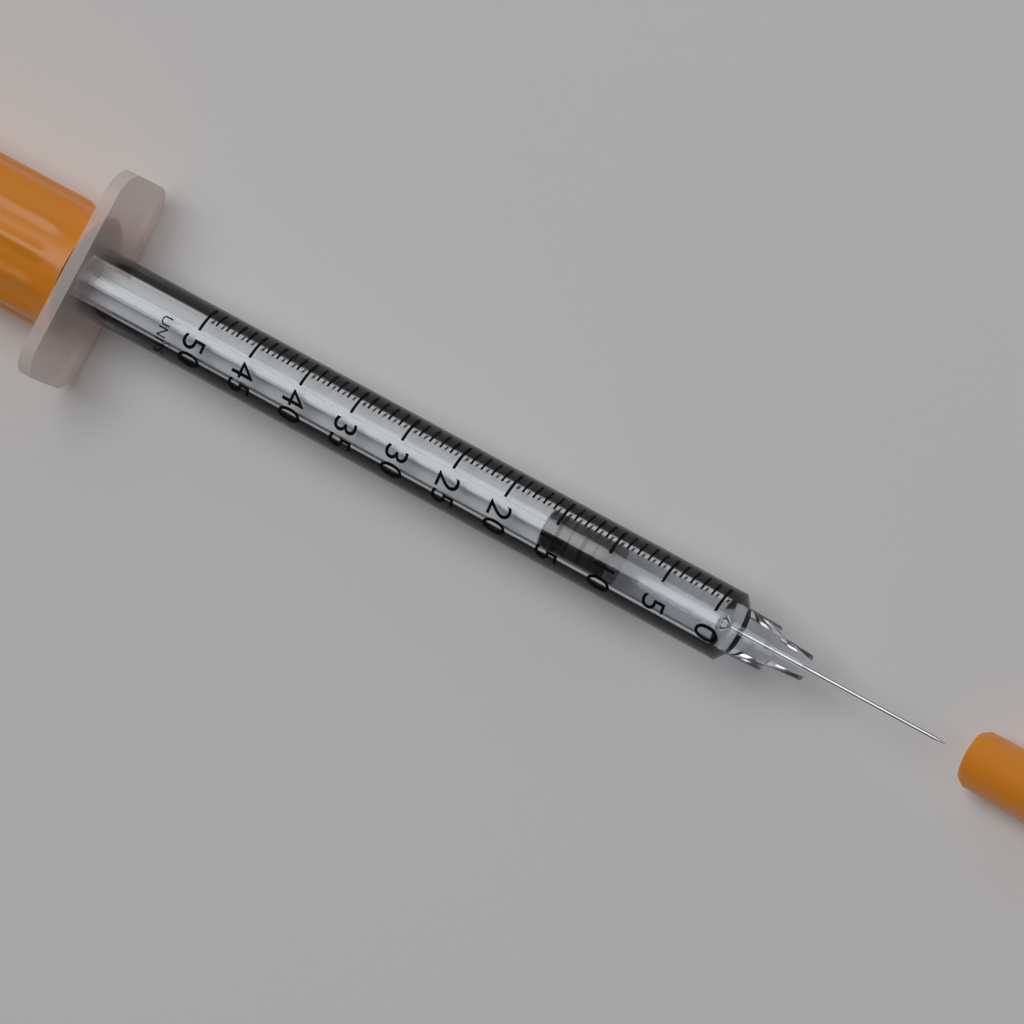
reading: 10 UNITS
